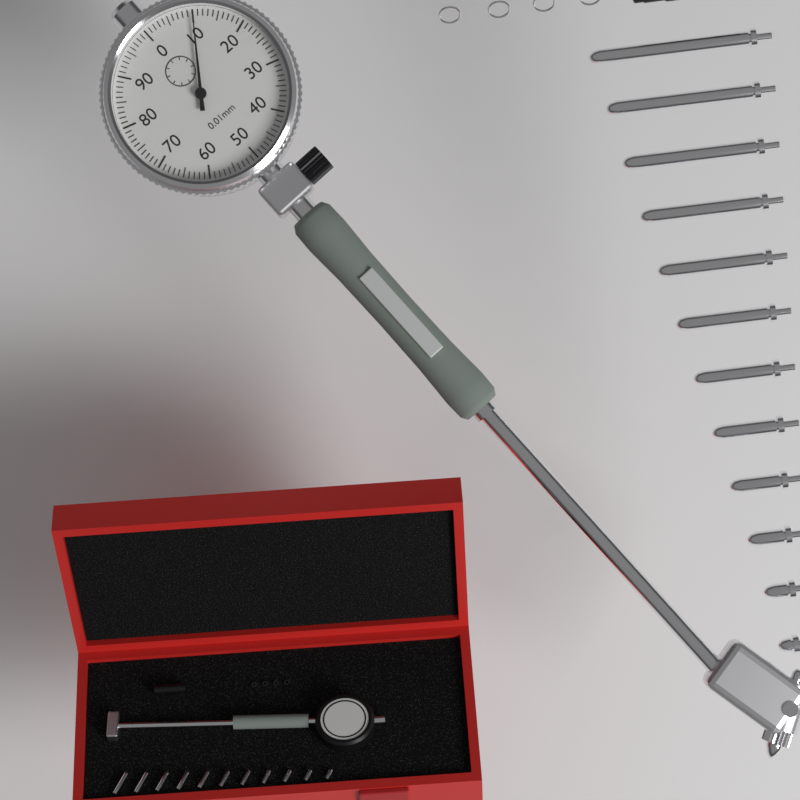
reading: 0.10 mm
